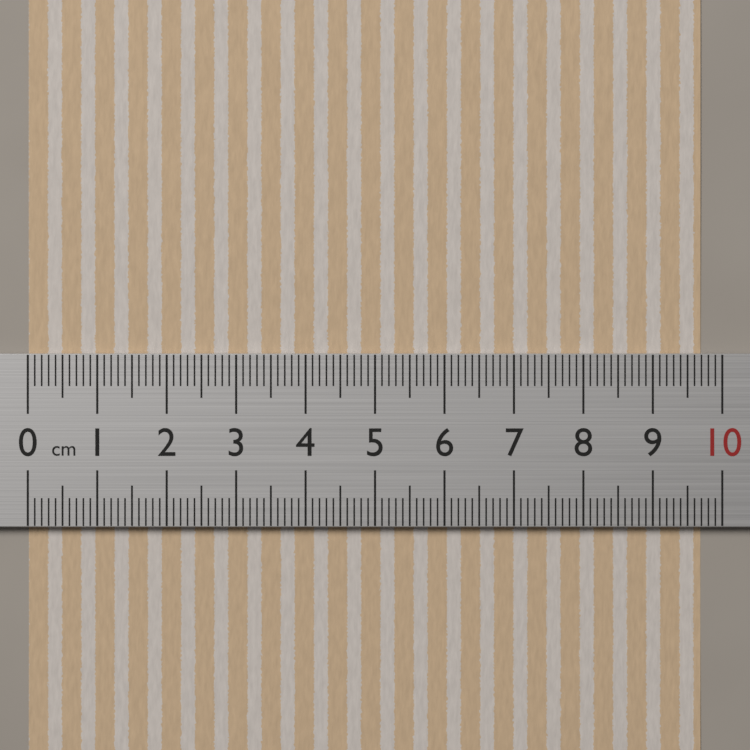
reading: 9.7 cm
